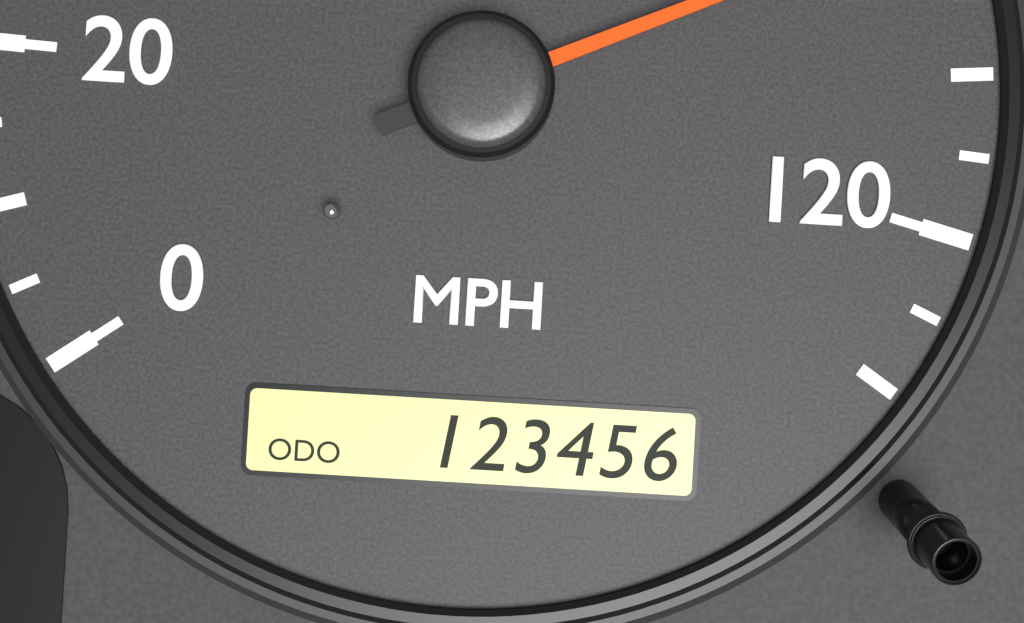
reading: 100 MPH
